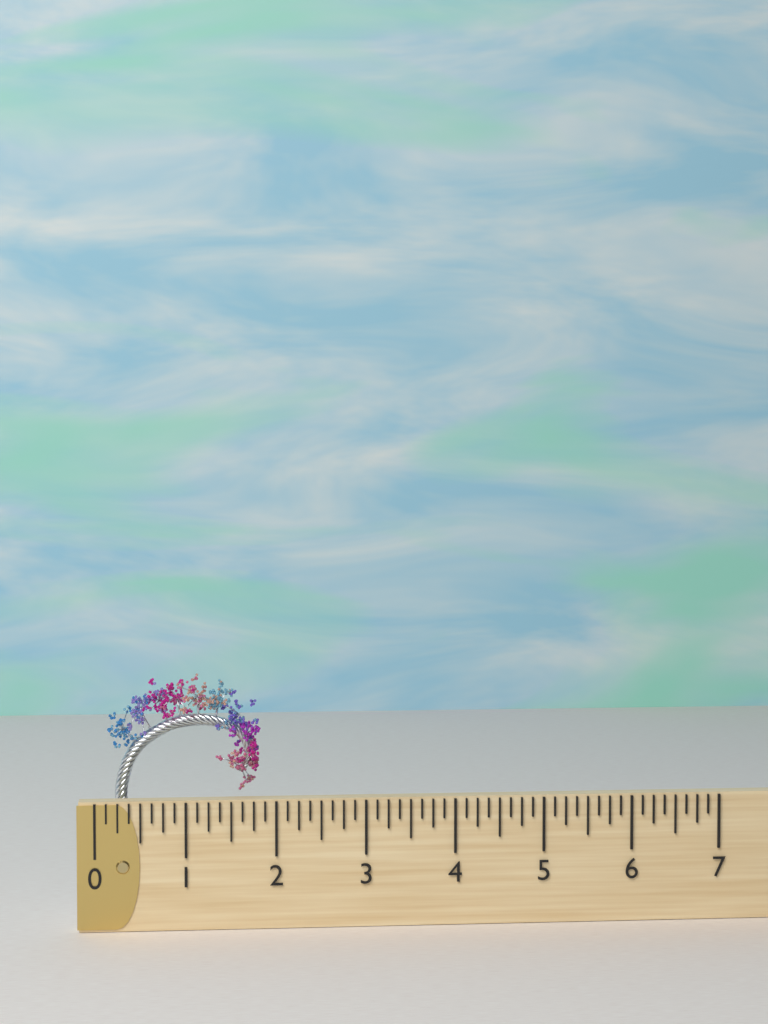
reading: 1.875 (no unit)
